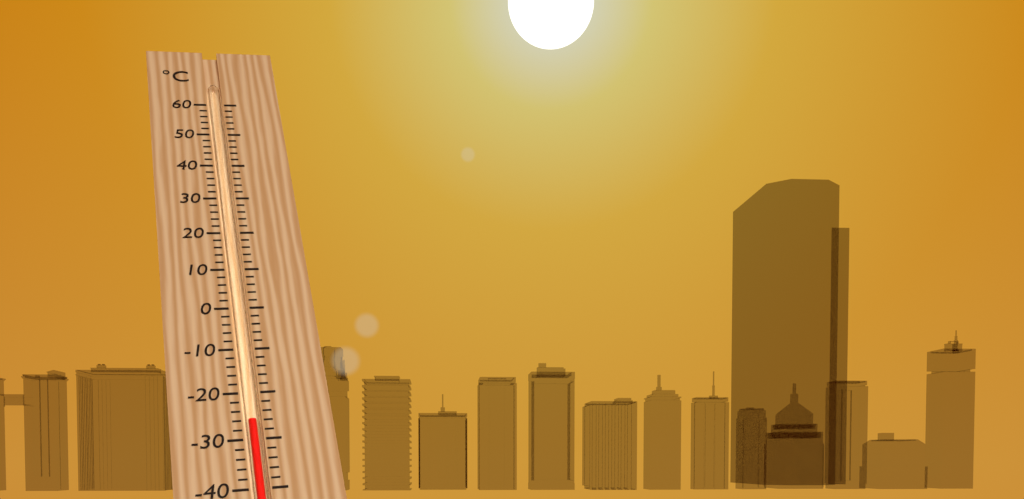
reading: -26 °C
